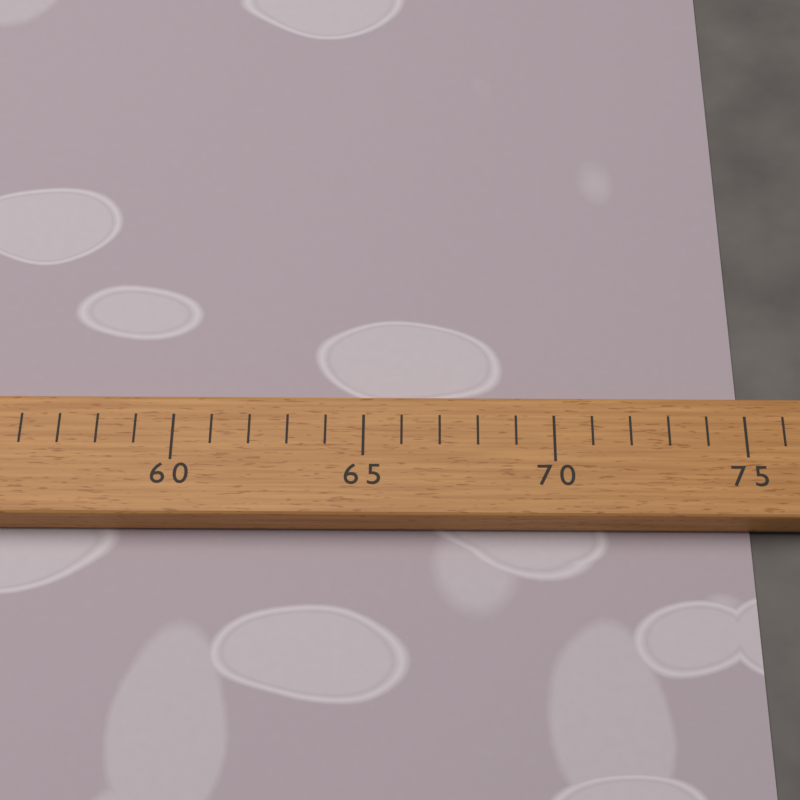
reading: 75 (no unit)
